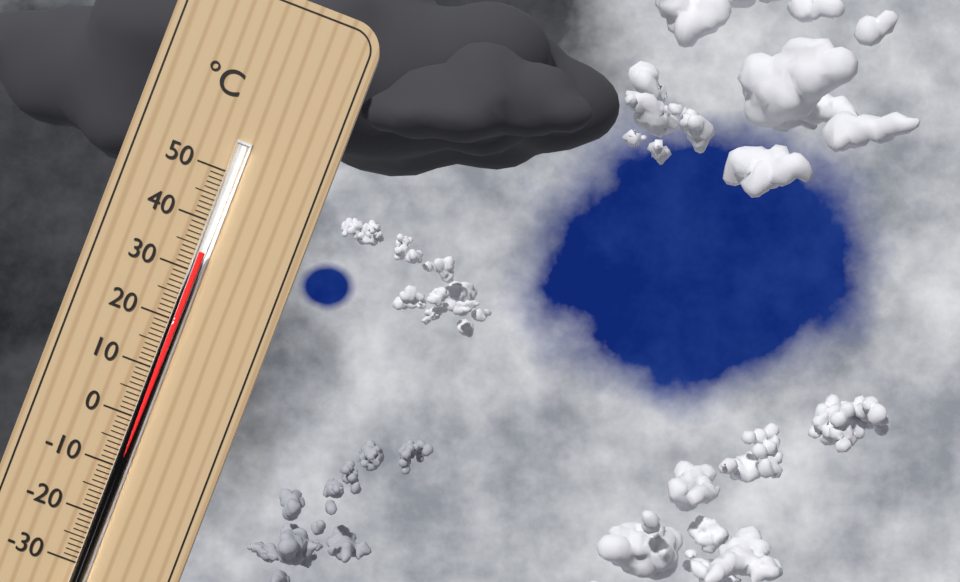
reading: 34 °C
